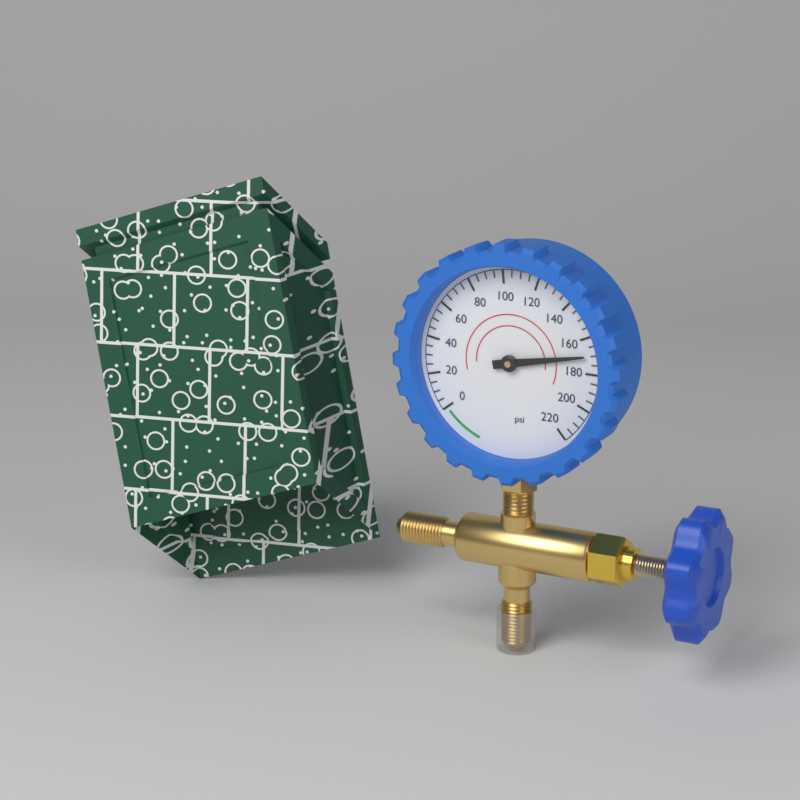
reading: 170 psi
